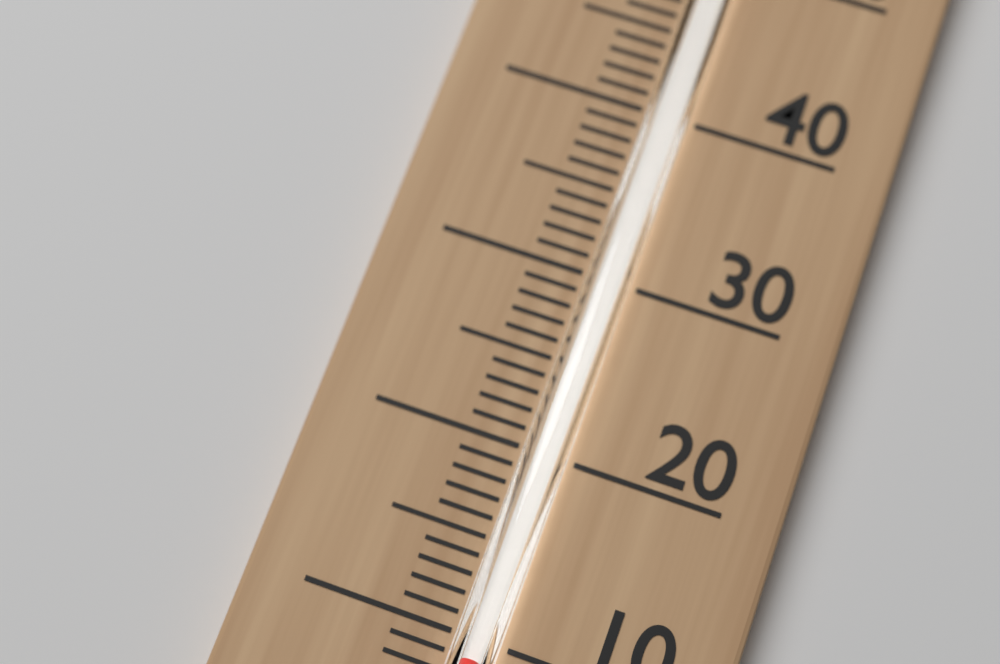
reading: 9 °C
